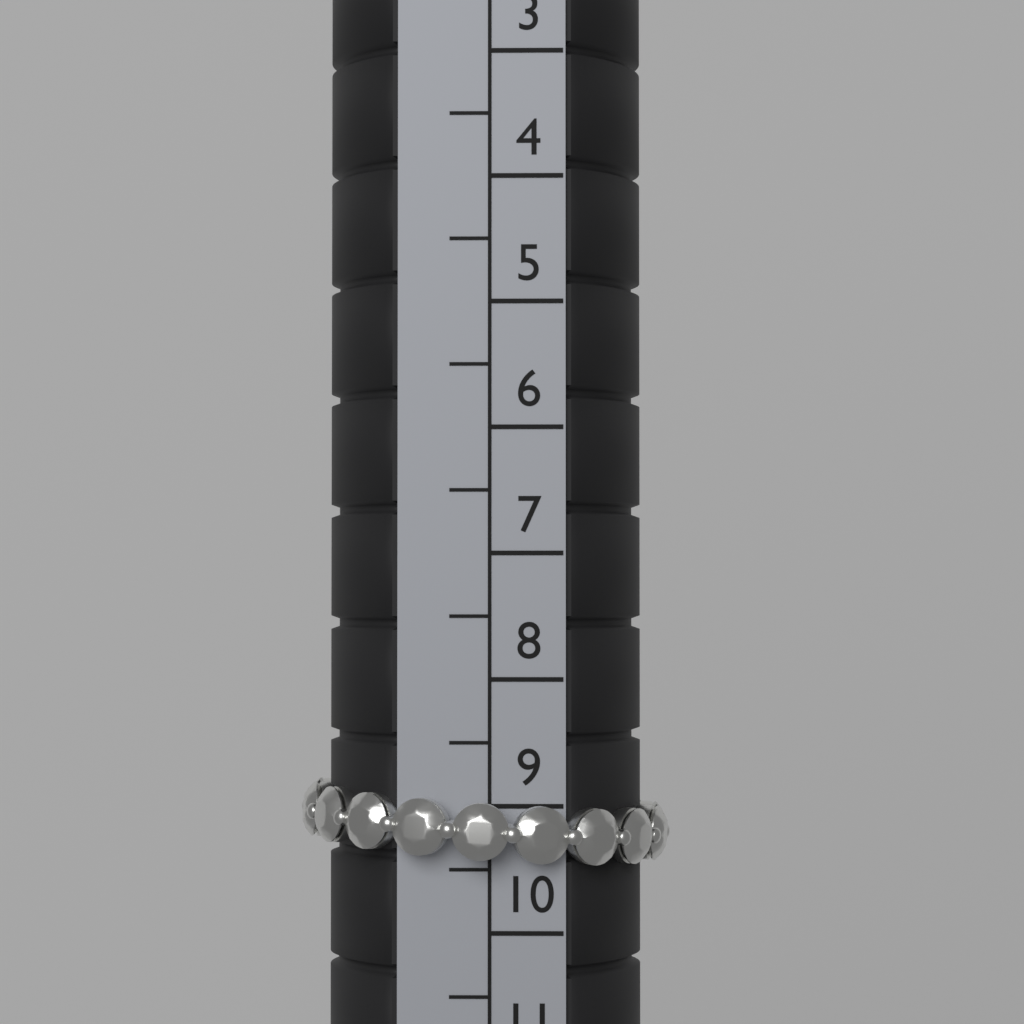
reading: 9.5 (no unit)
